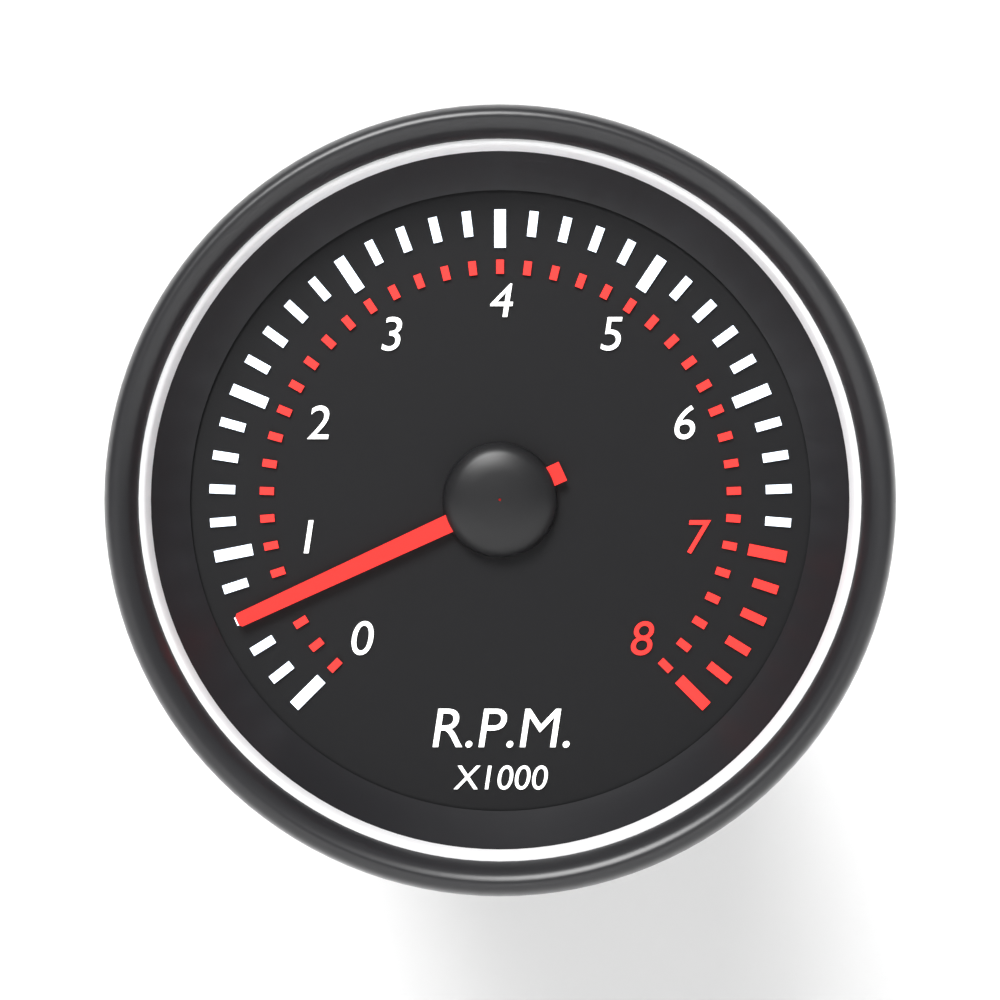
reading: 0.6 x1000 RPM
